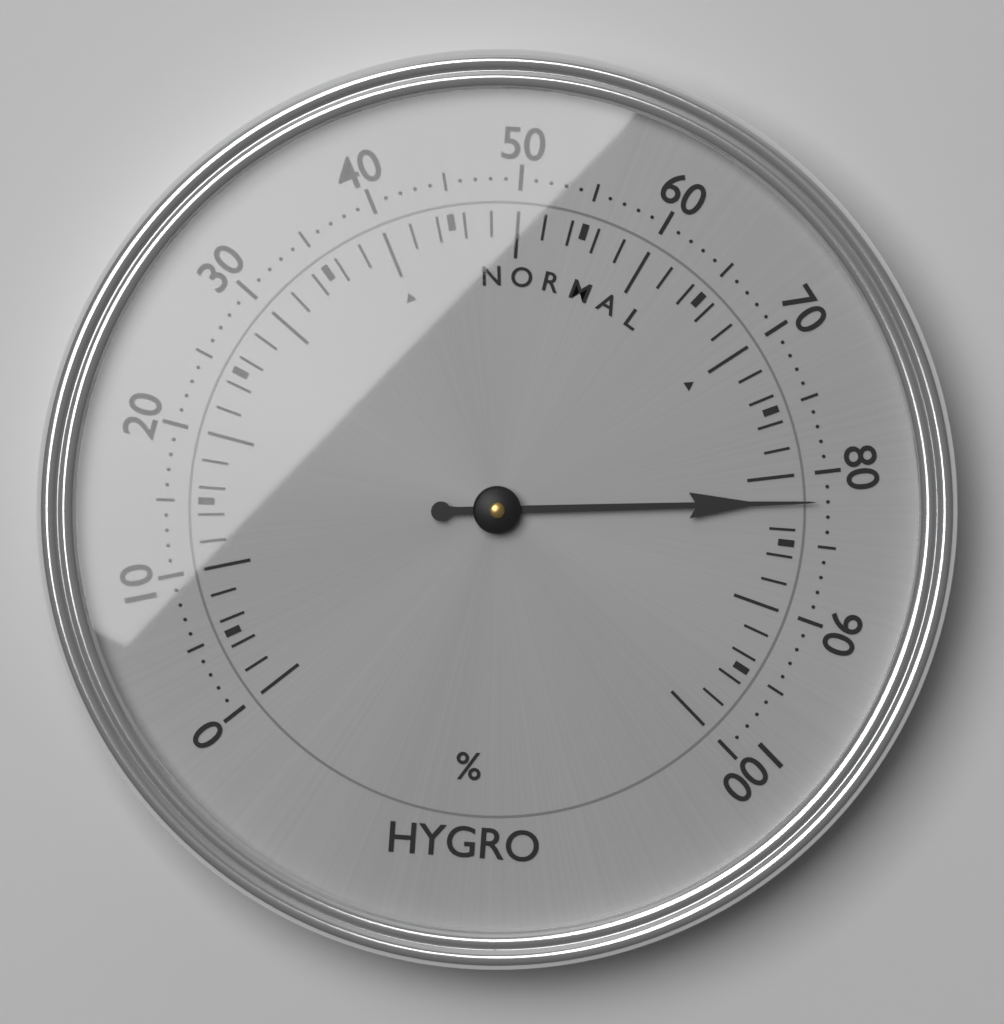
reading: 82 %
